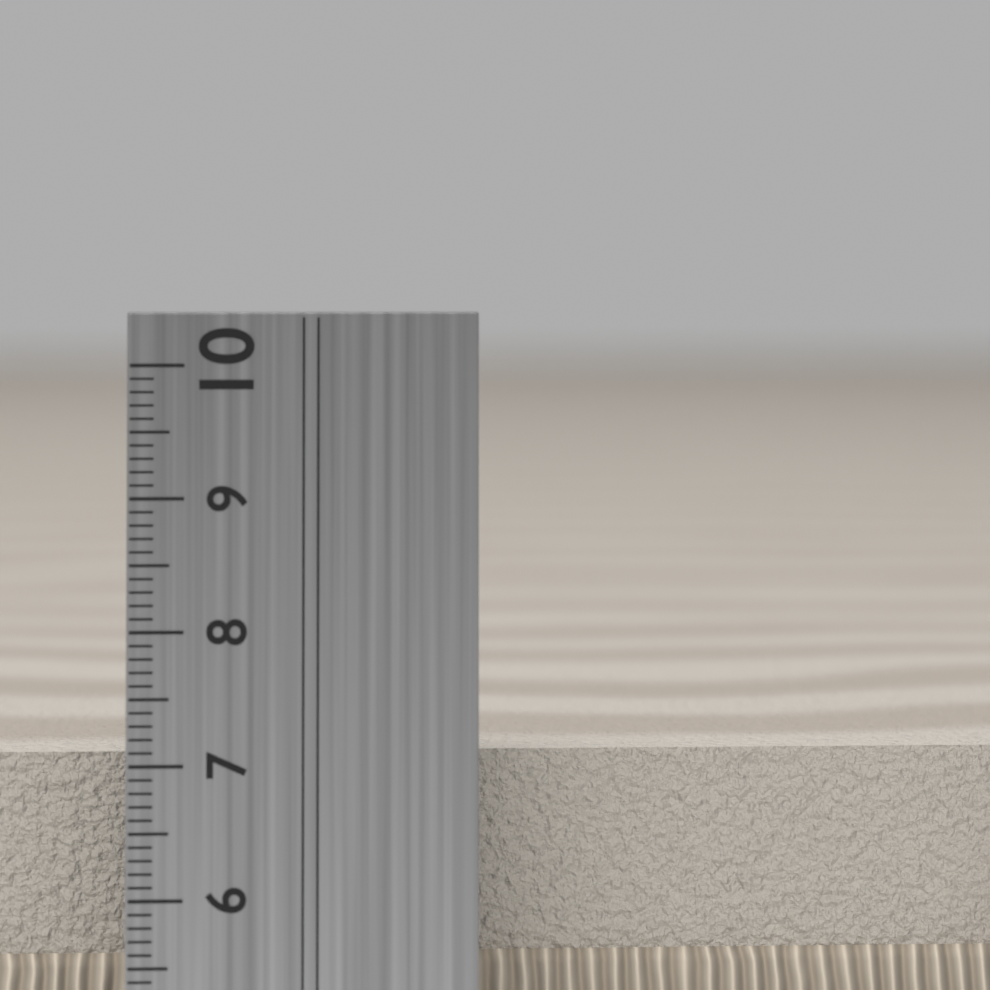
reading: 7.0 cm
